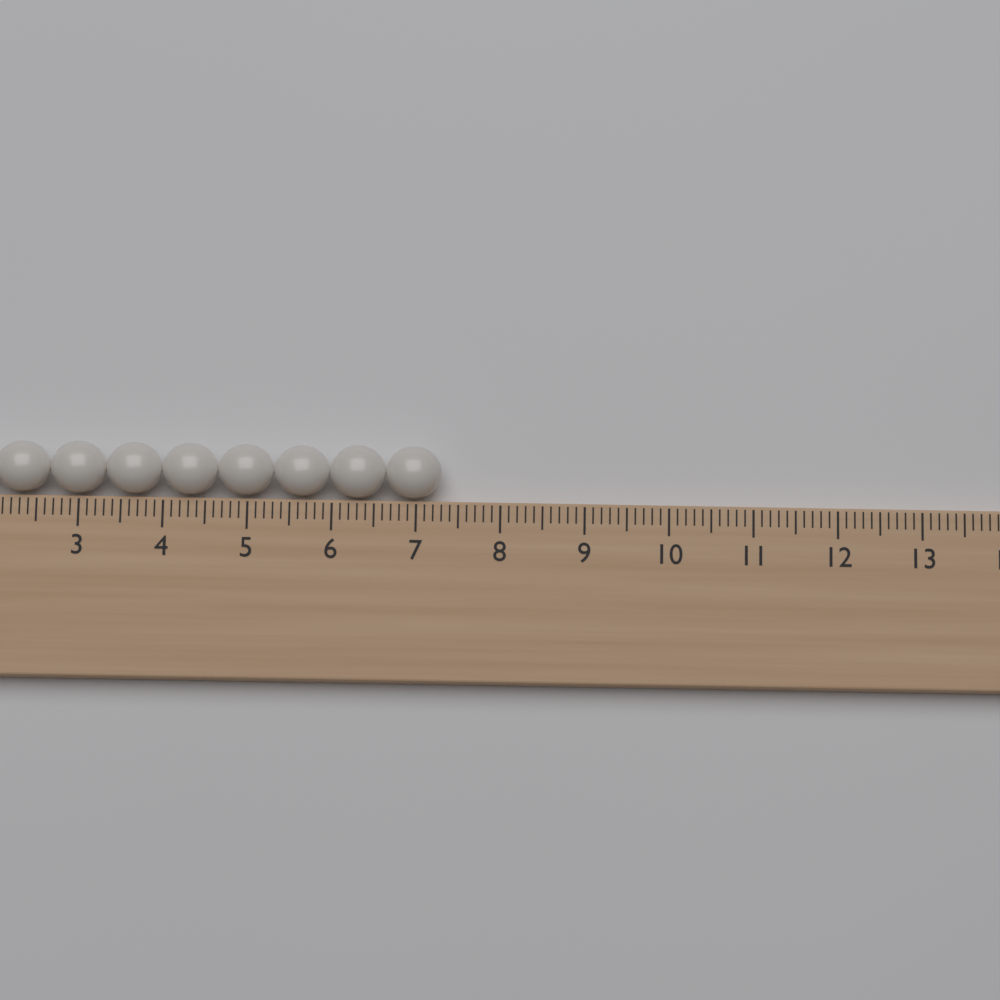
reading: 7.3 (no unit)
